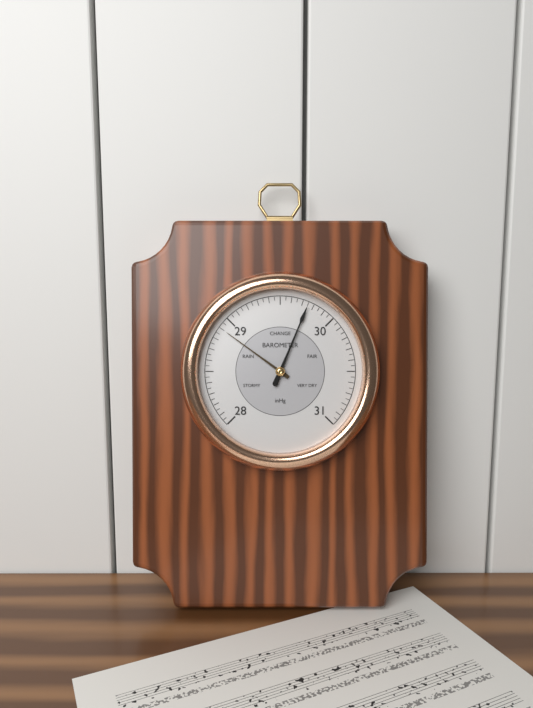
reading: 29.75 inHg
